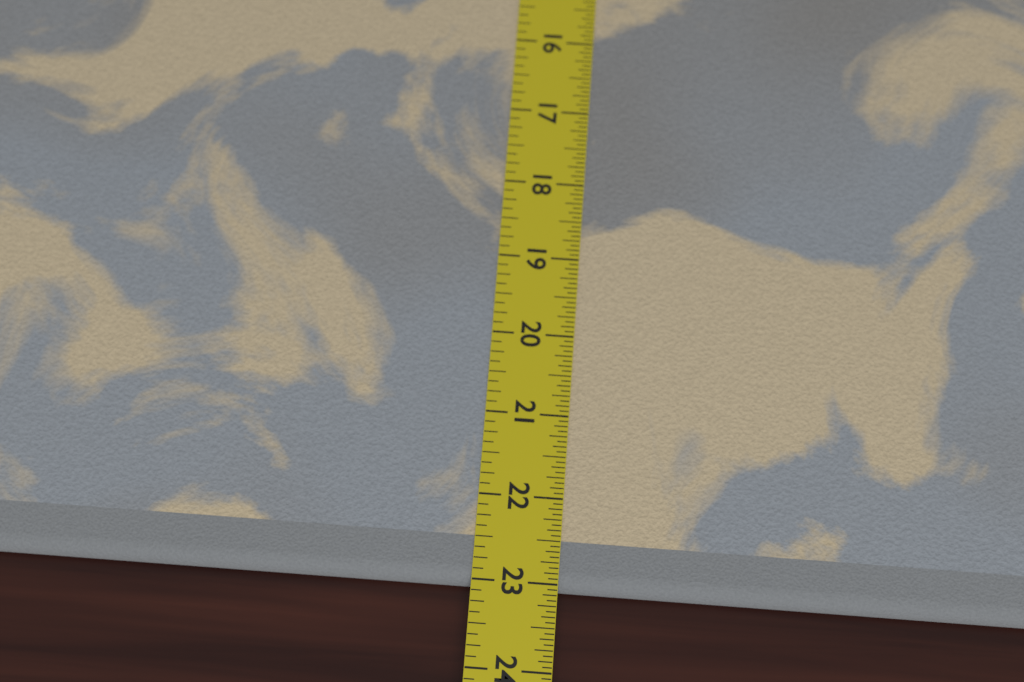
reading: 23.0625 in
